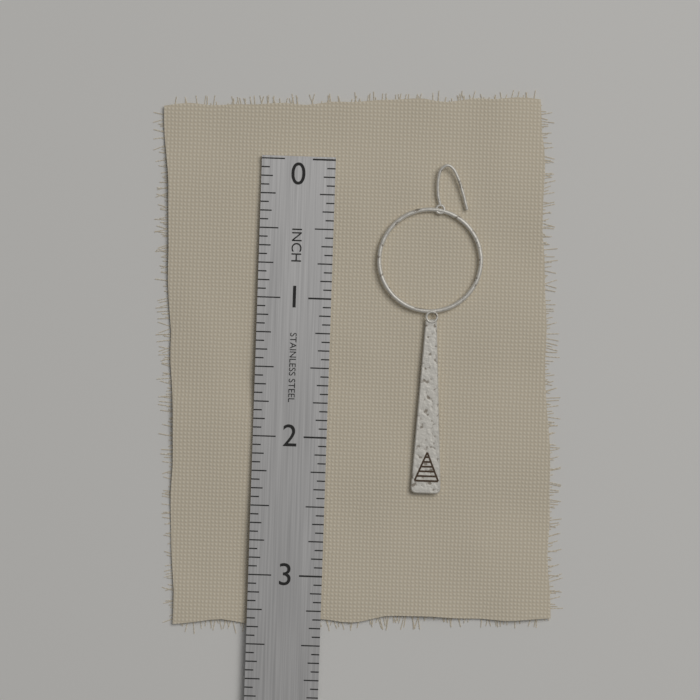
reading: 2.3750 in
